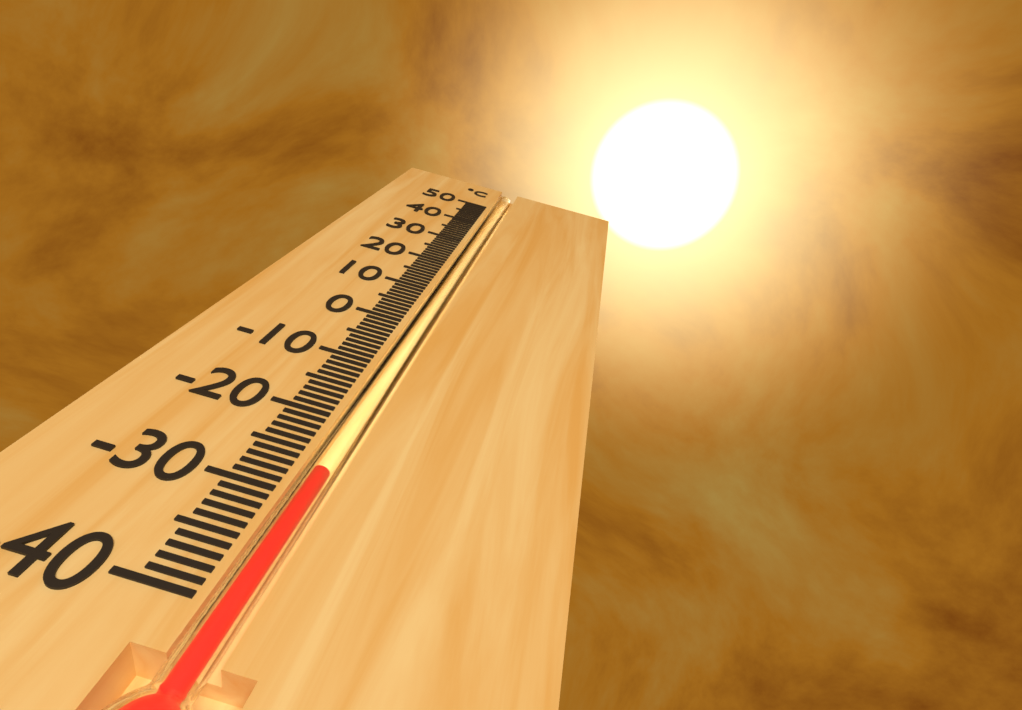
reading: -27 °C
